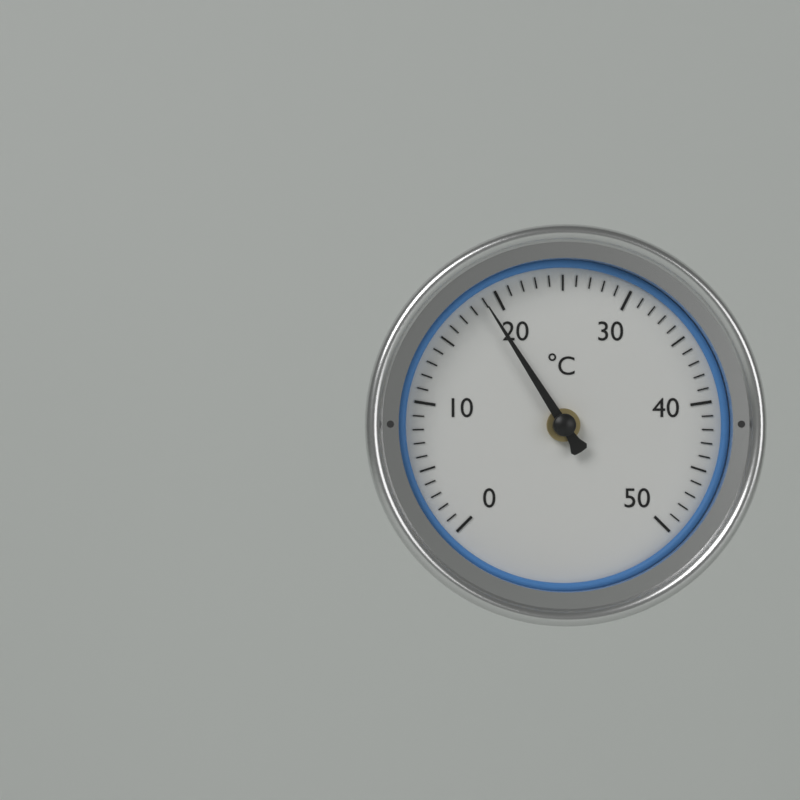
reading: 19 °C
